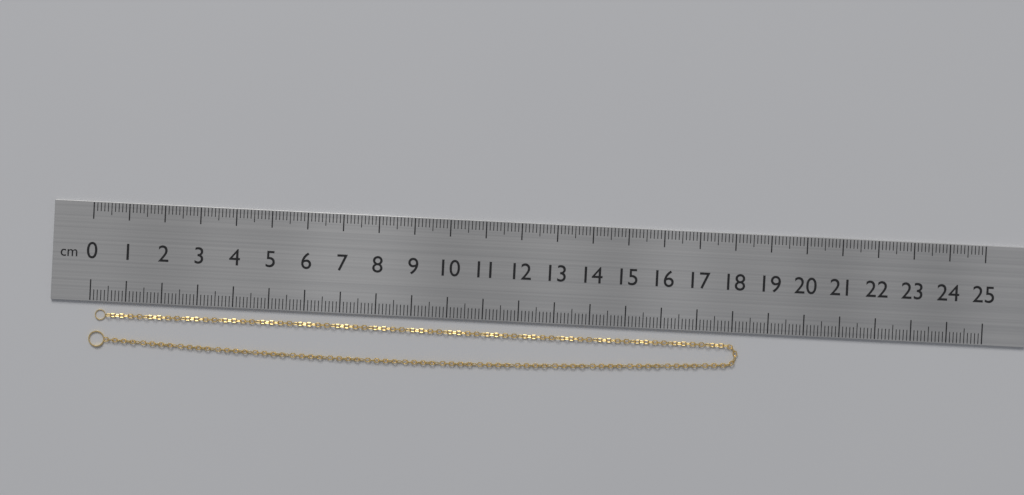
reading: 18.2 cm
